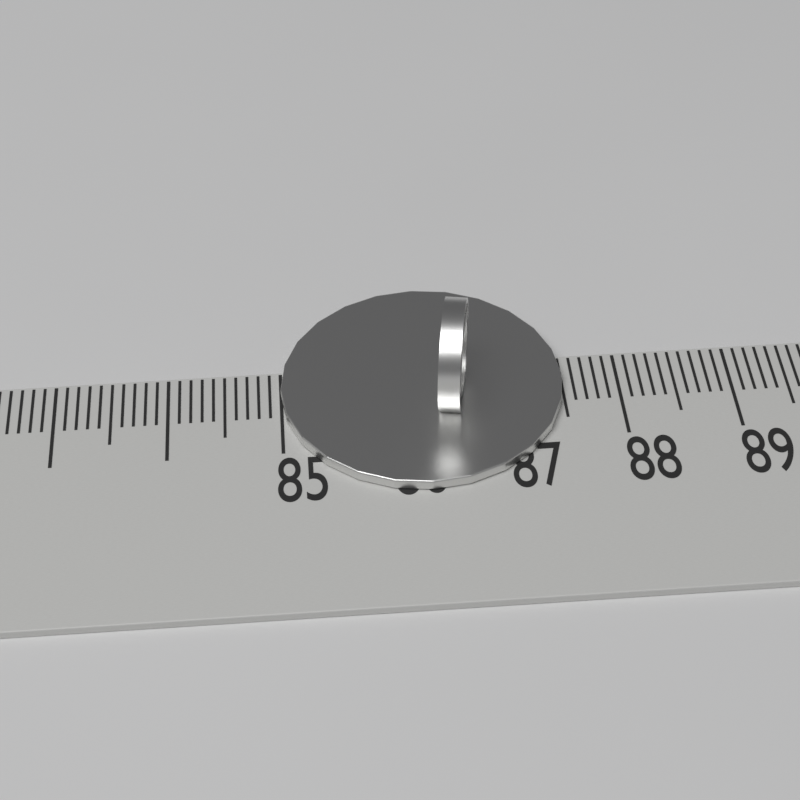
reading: 87.5 (no unit)
